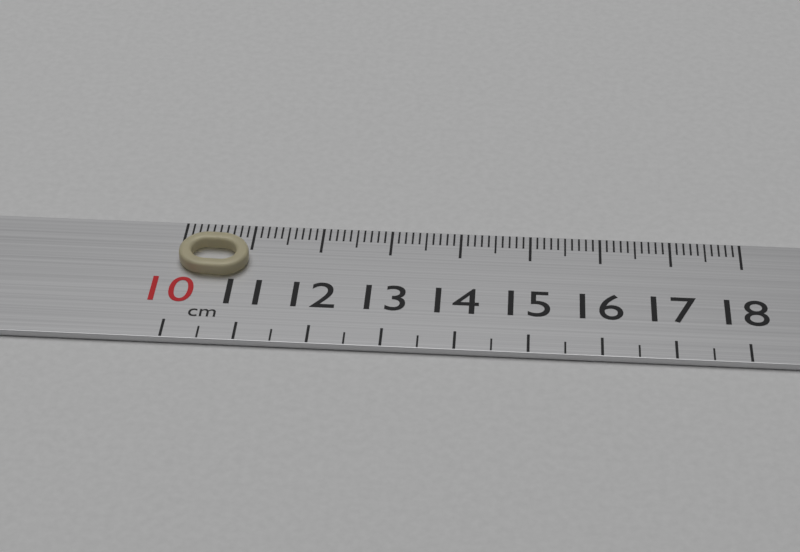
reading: 11.0 cm
